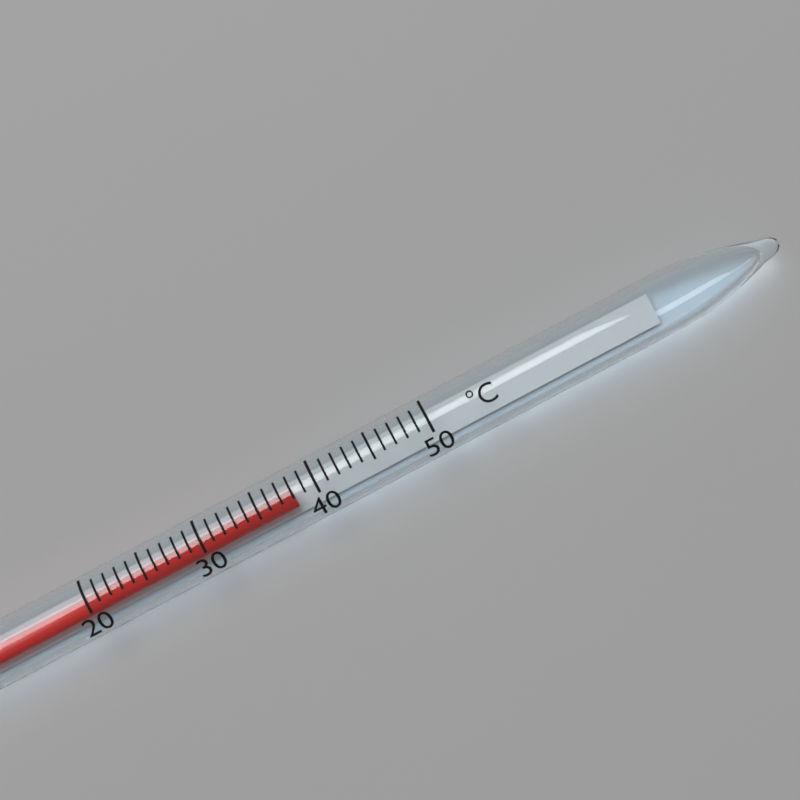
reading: 38 °C
